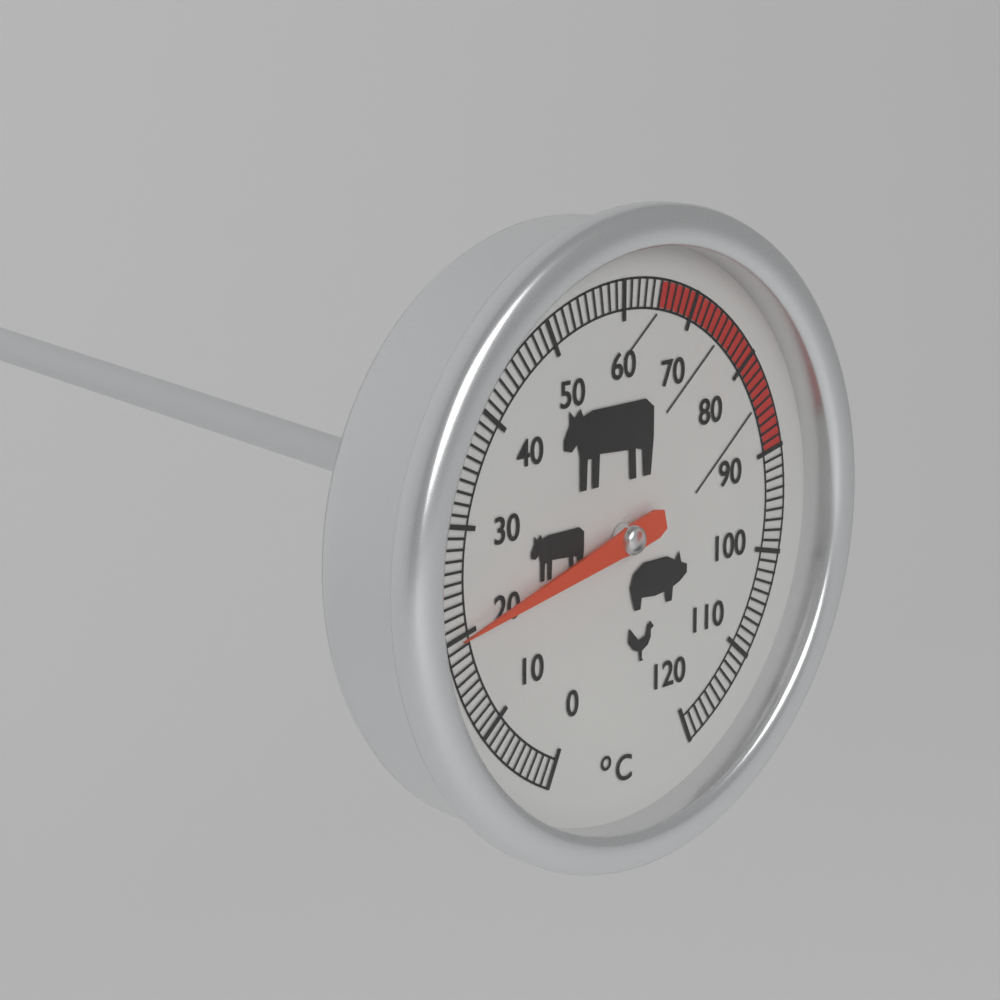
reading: 20 °C
